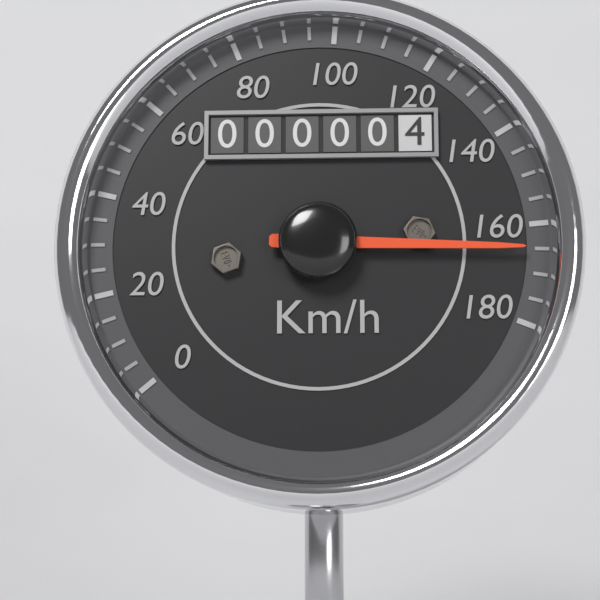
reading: 165 km/h
